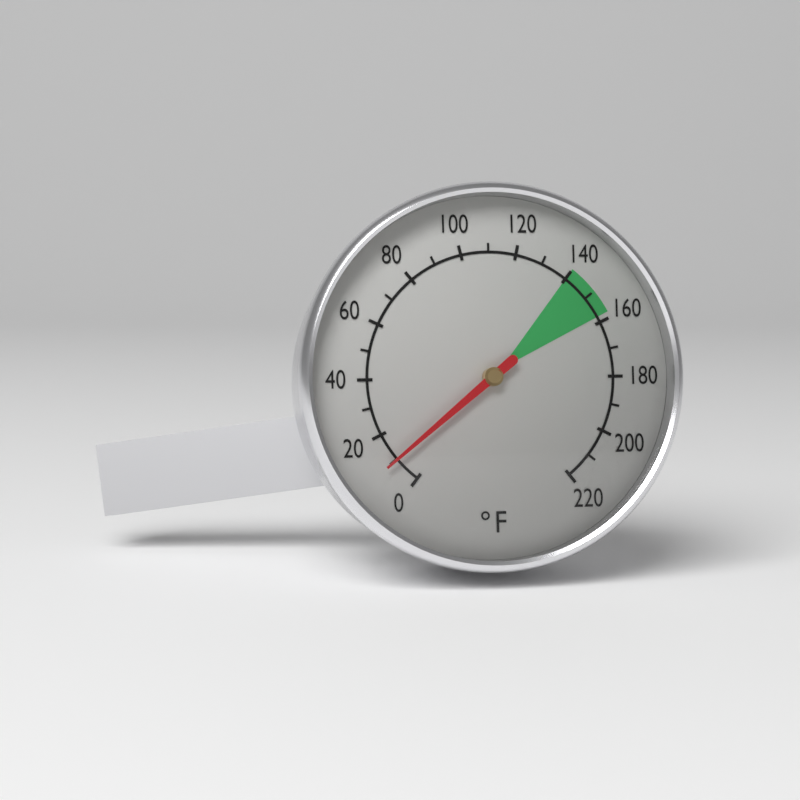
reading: 10 °F
